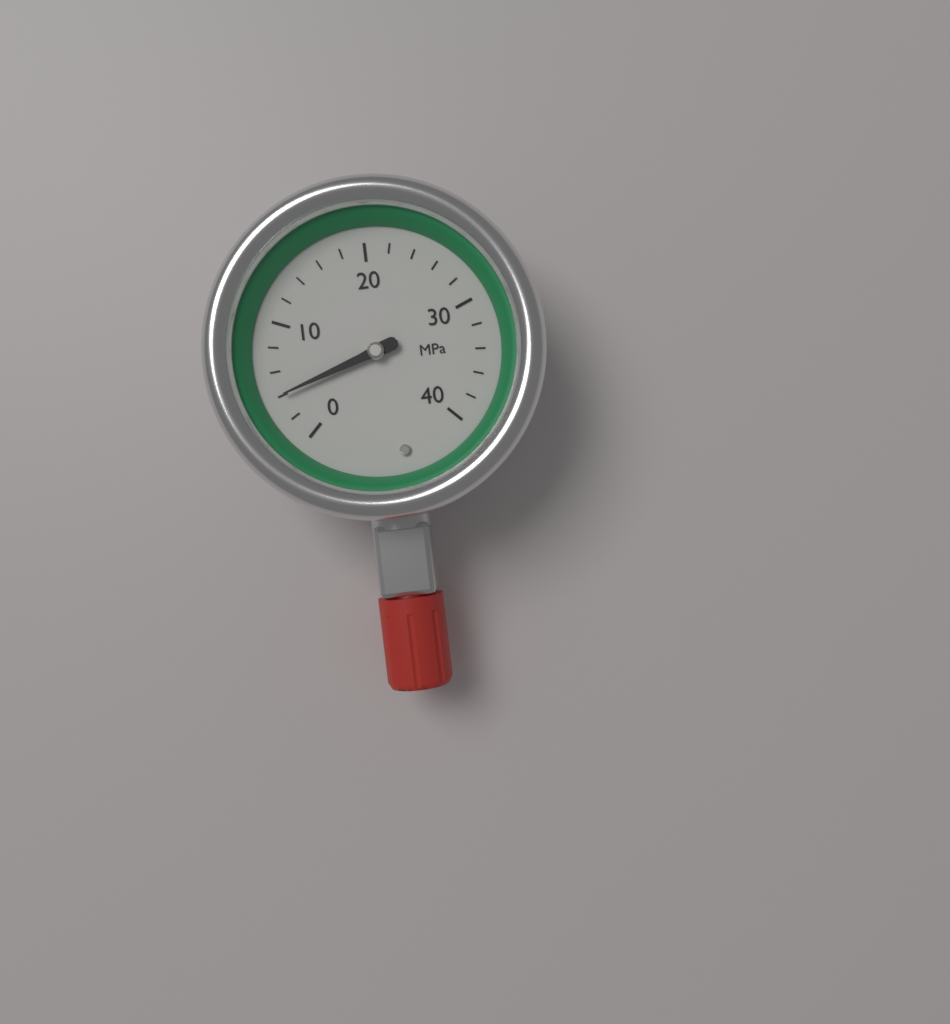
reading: 4 MPa
